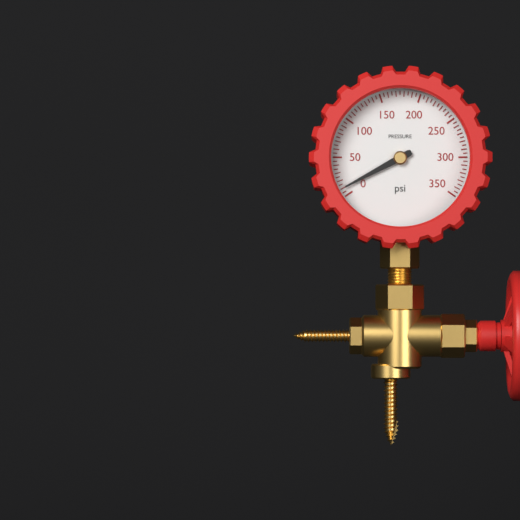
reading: 10 psi
